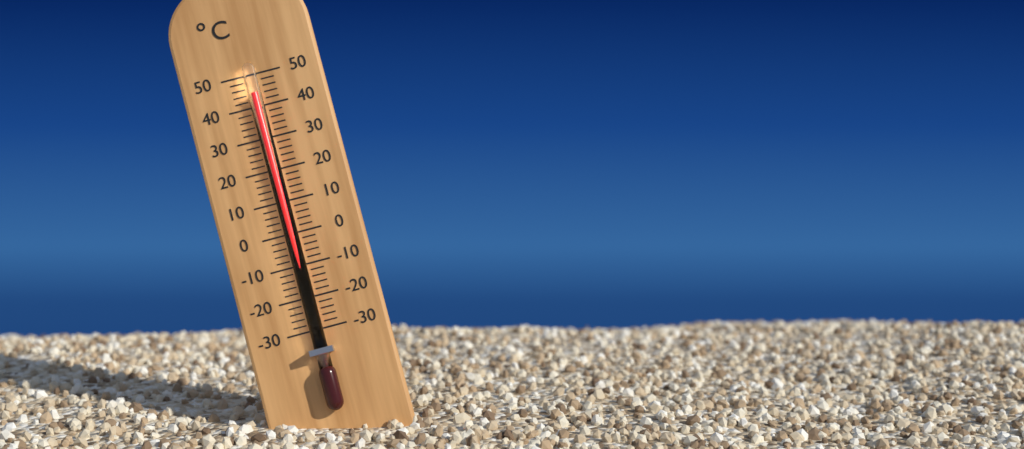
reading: 44 °C
